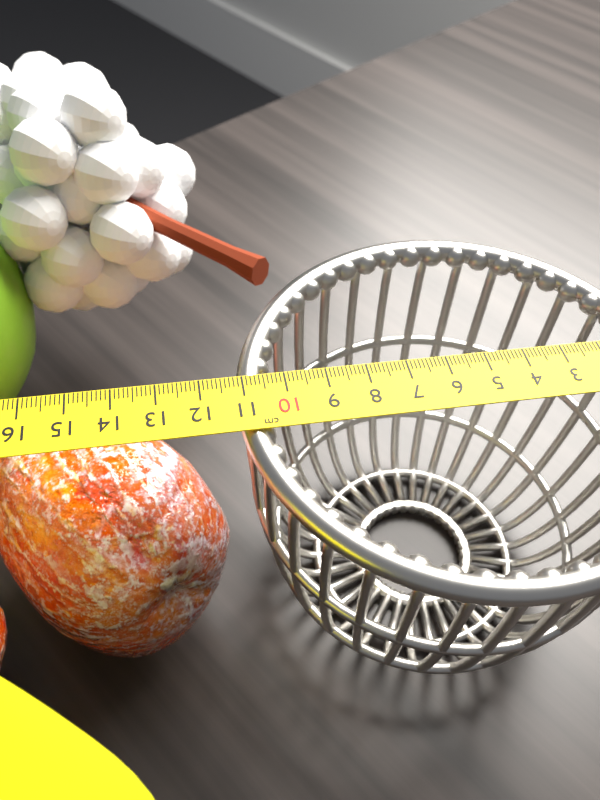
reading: 11.2 cm
